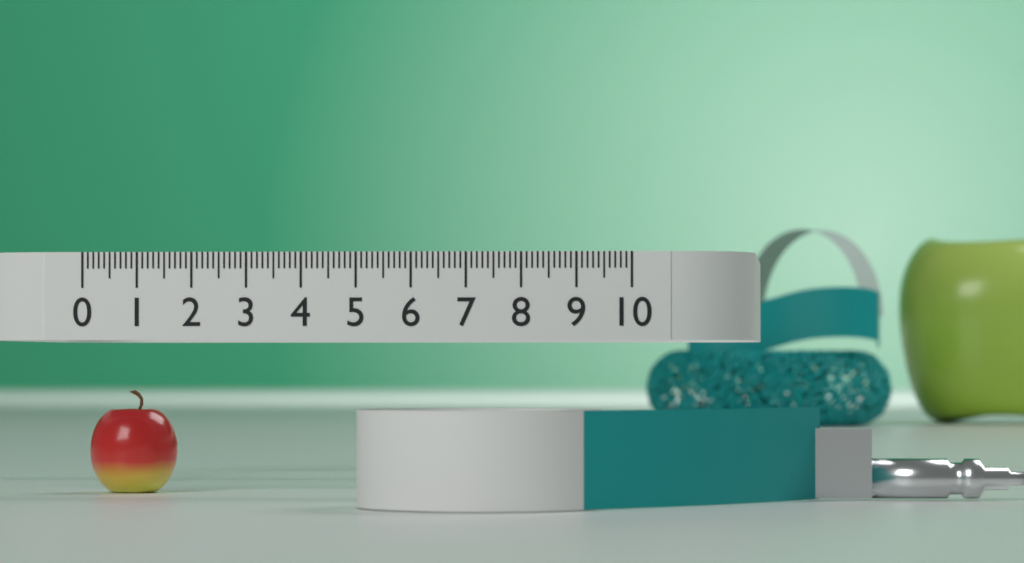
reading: 1.6 (no unit)
